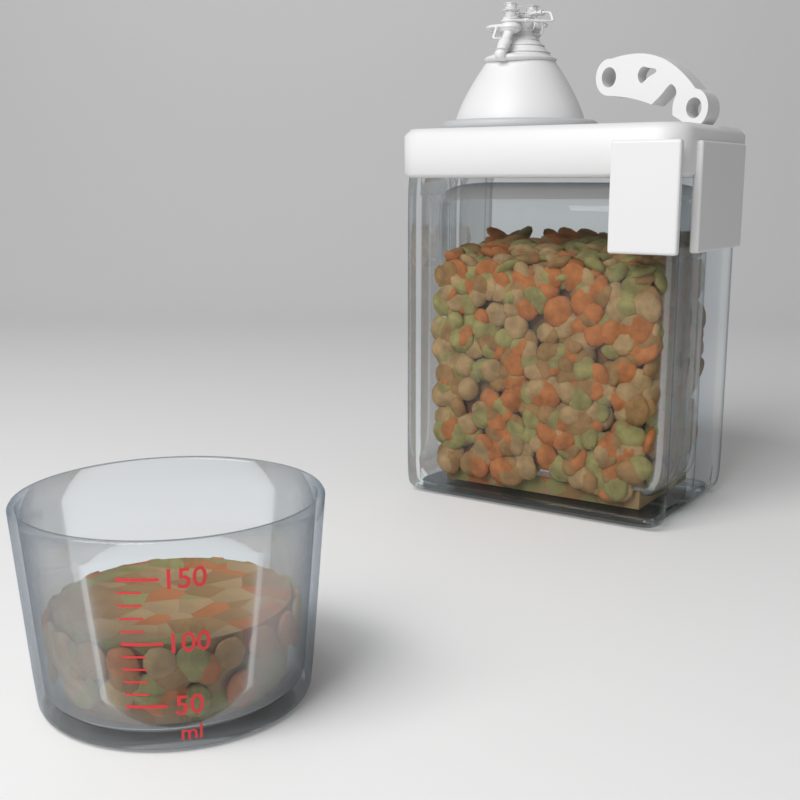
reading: 90 ml
